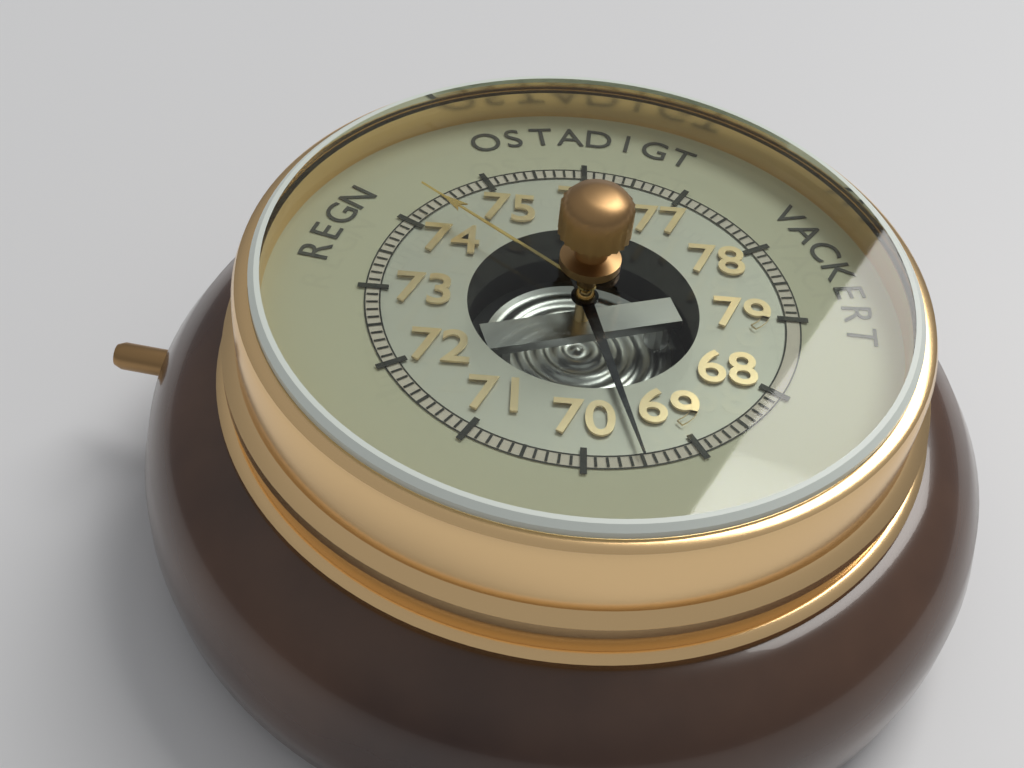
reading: 69.5 (no unit)
